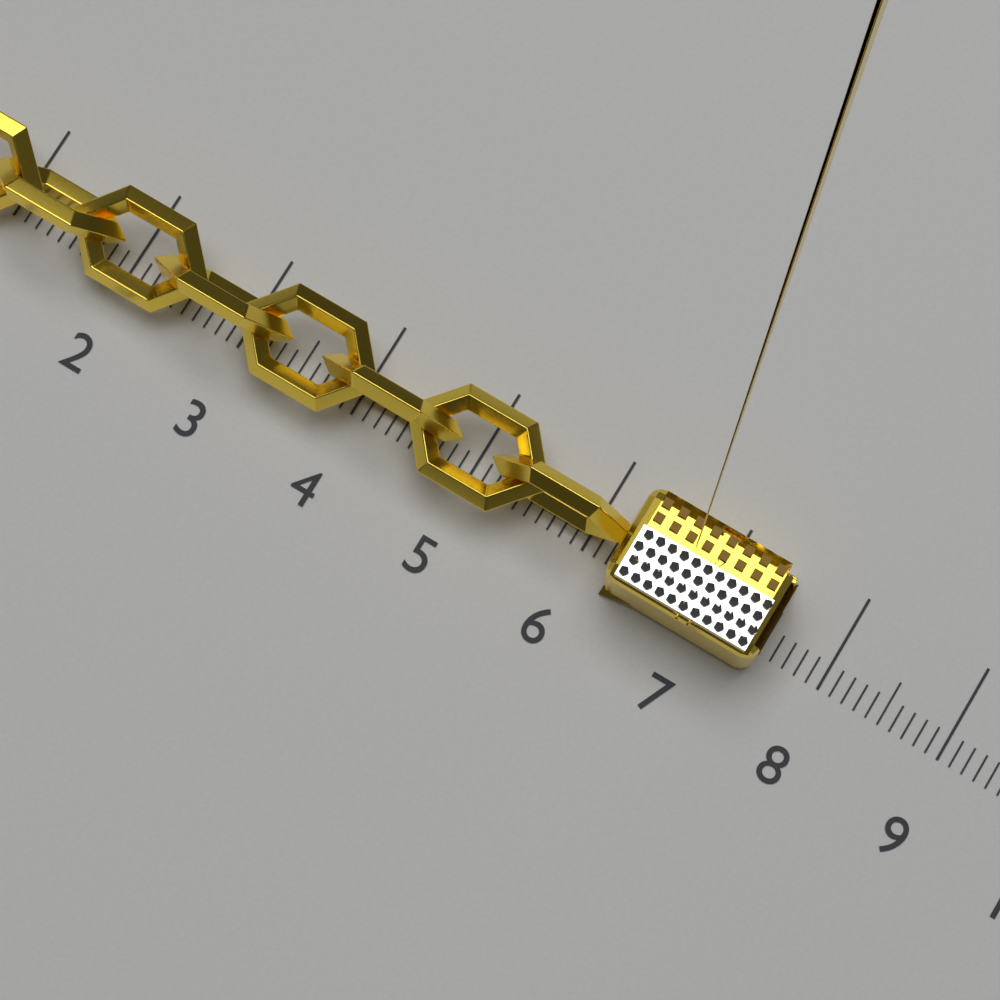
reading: 7.5 (no unit)
